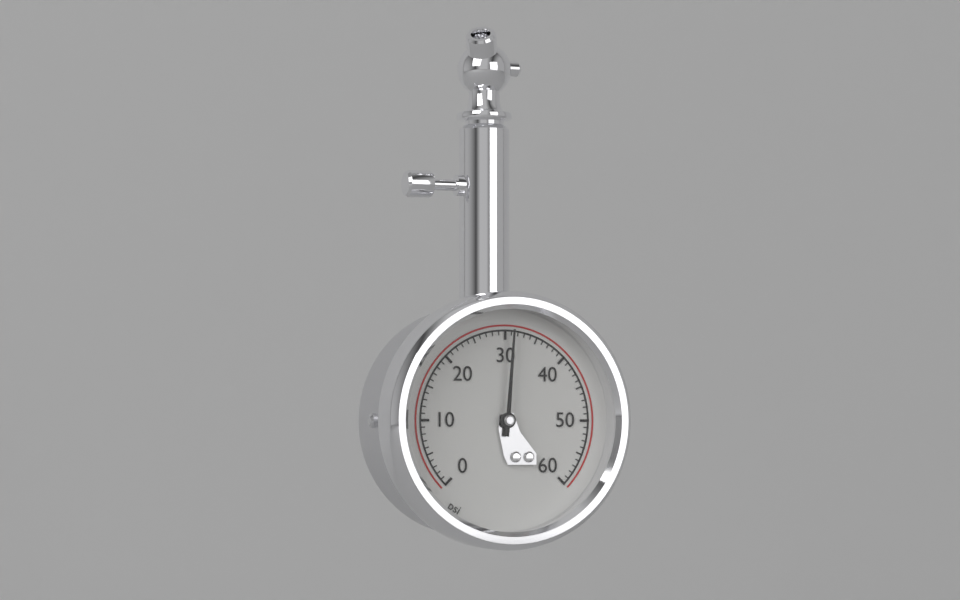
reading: 31 psi
